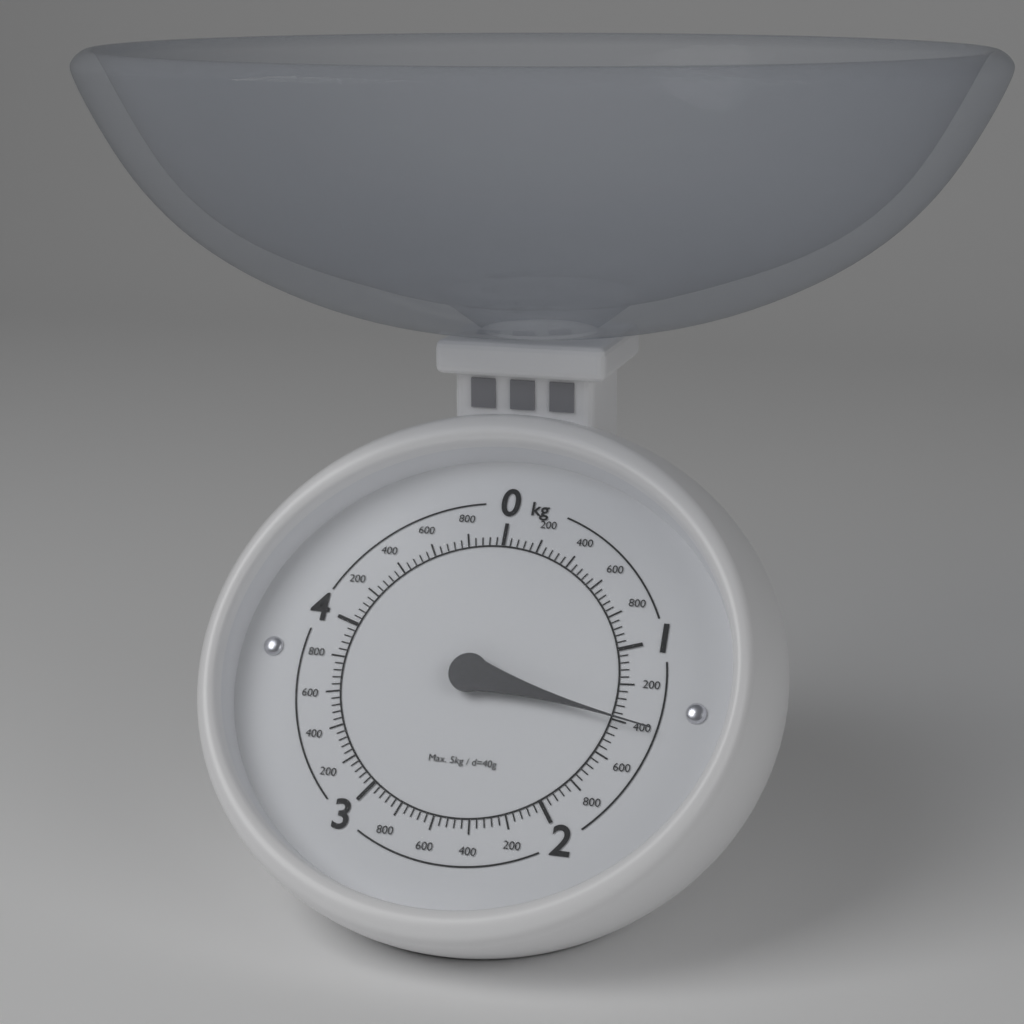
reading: 1.40 kg
